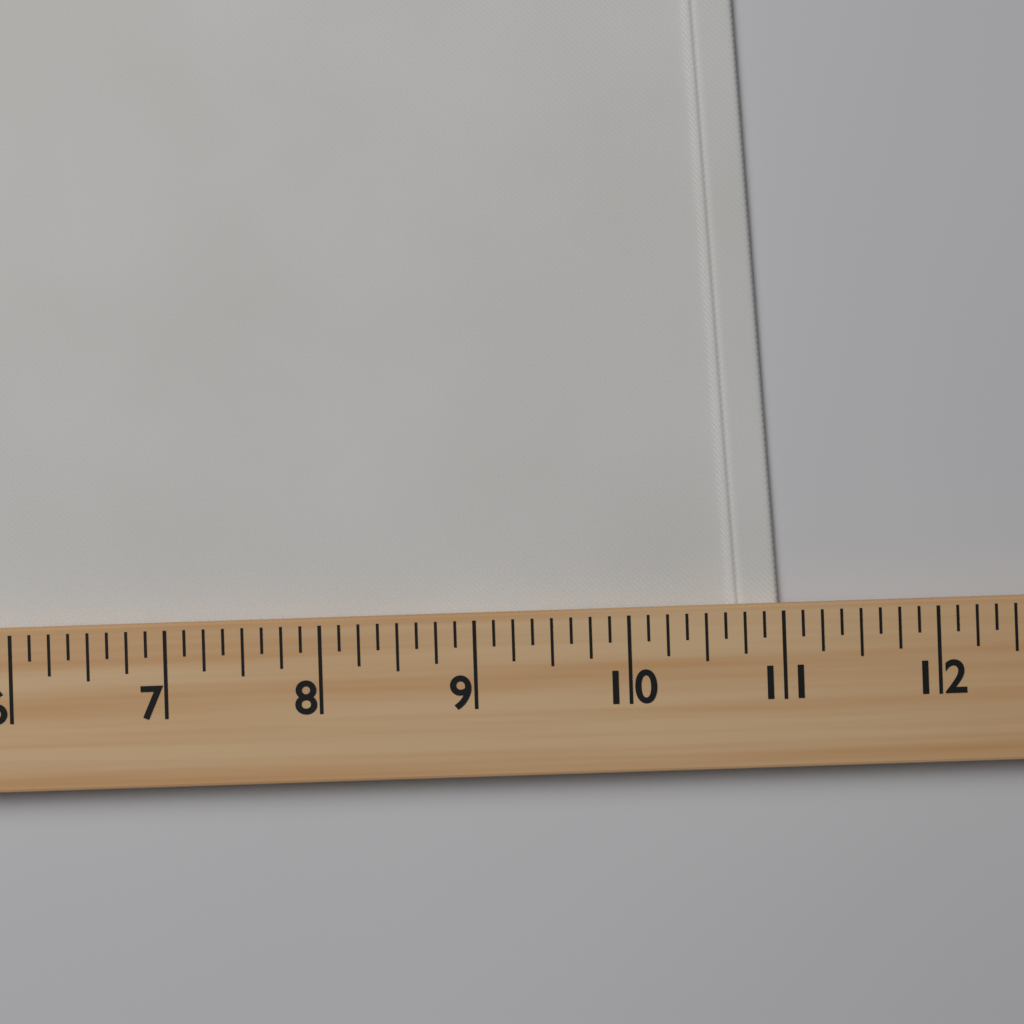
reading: 11.000 (no unit)
